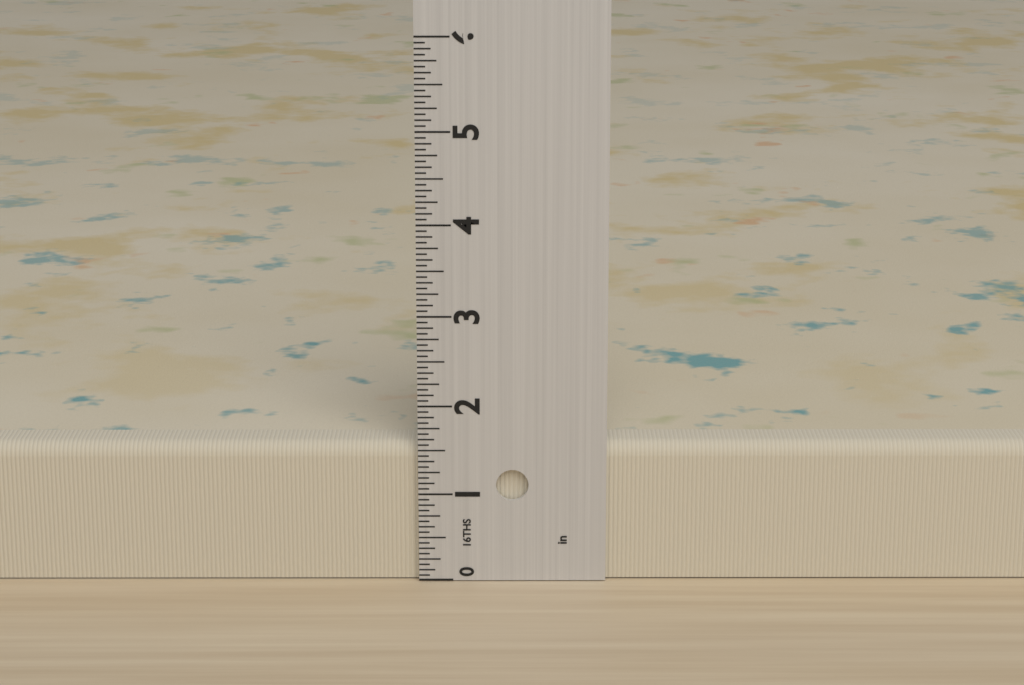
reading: 1.5625 in
